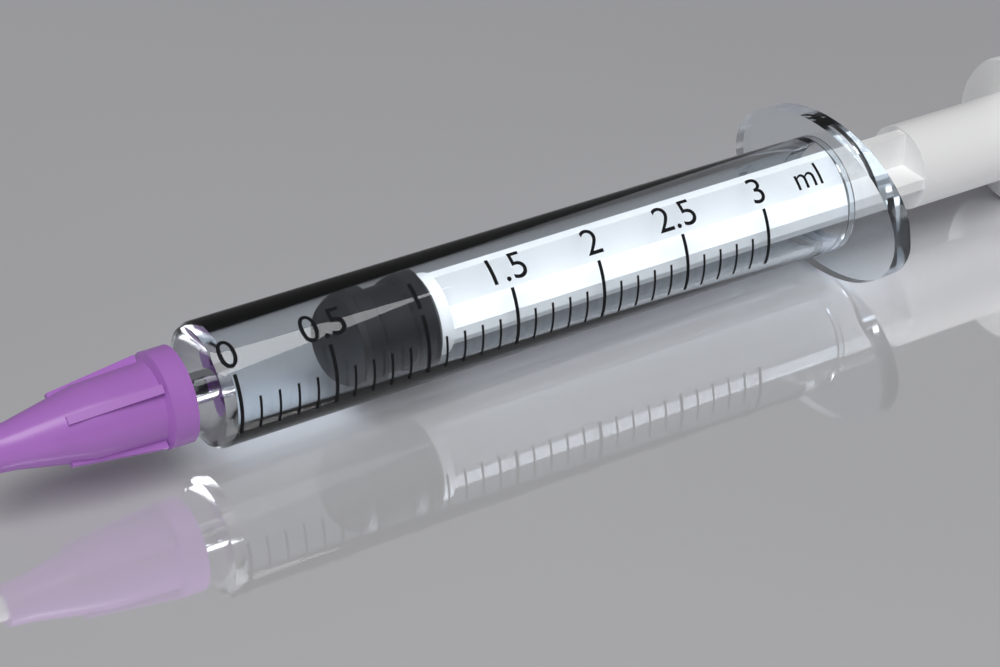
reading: 0.7 ml
